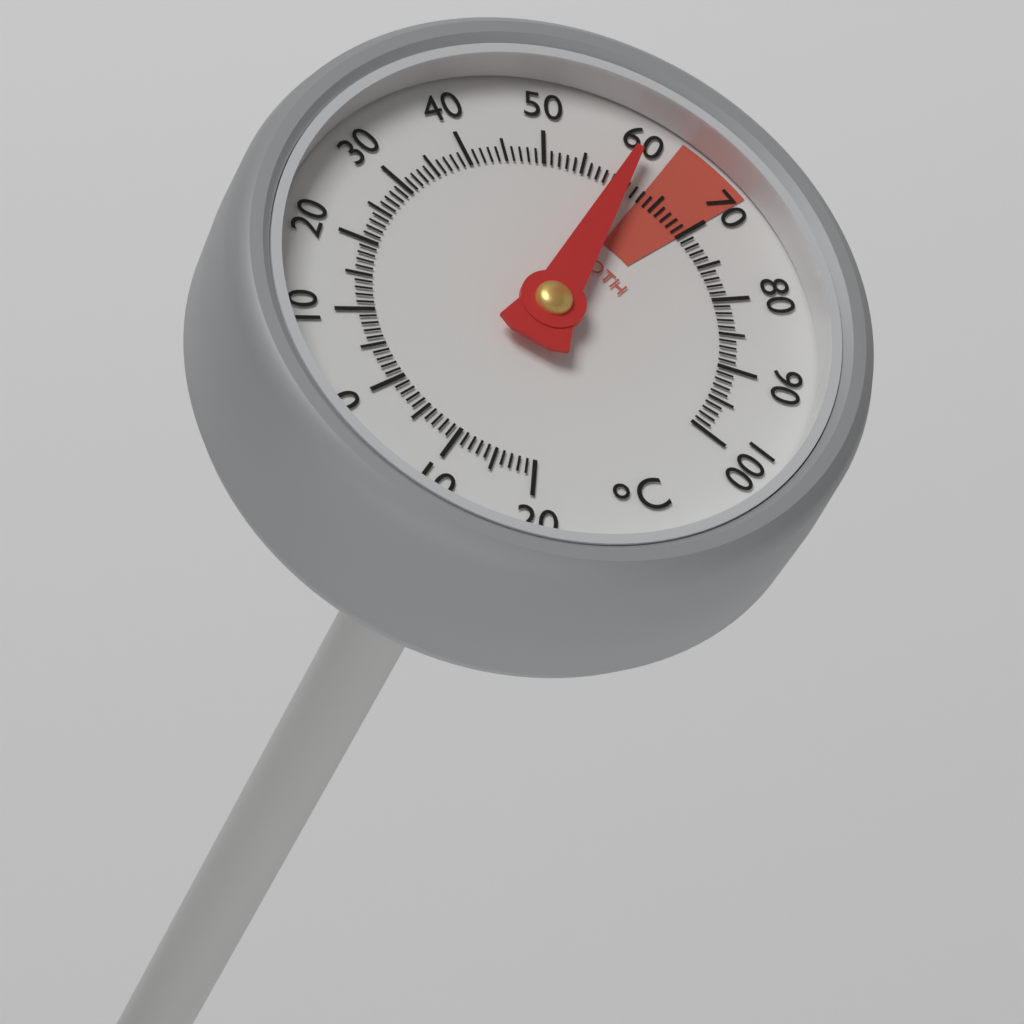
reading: 60 °C
